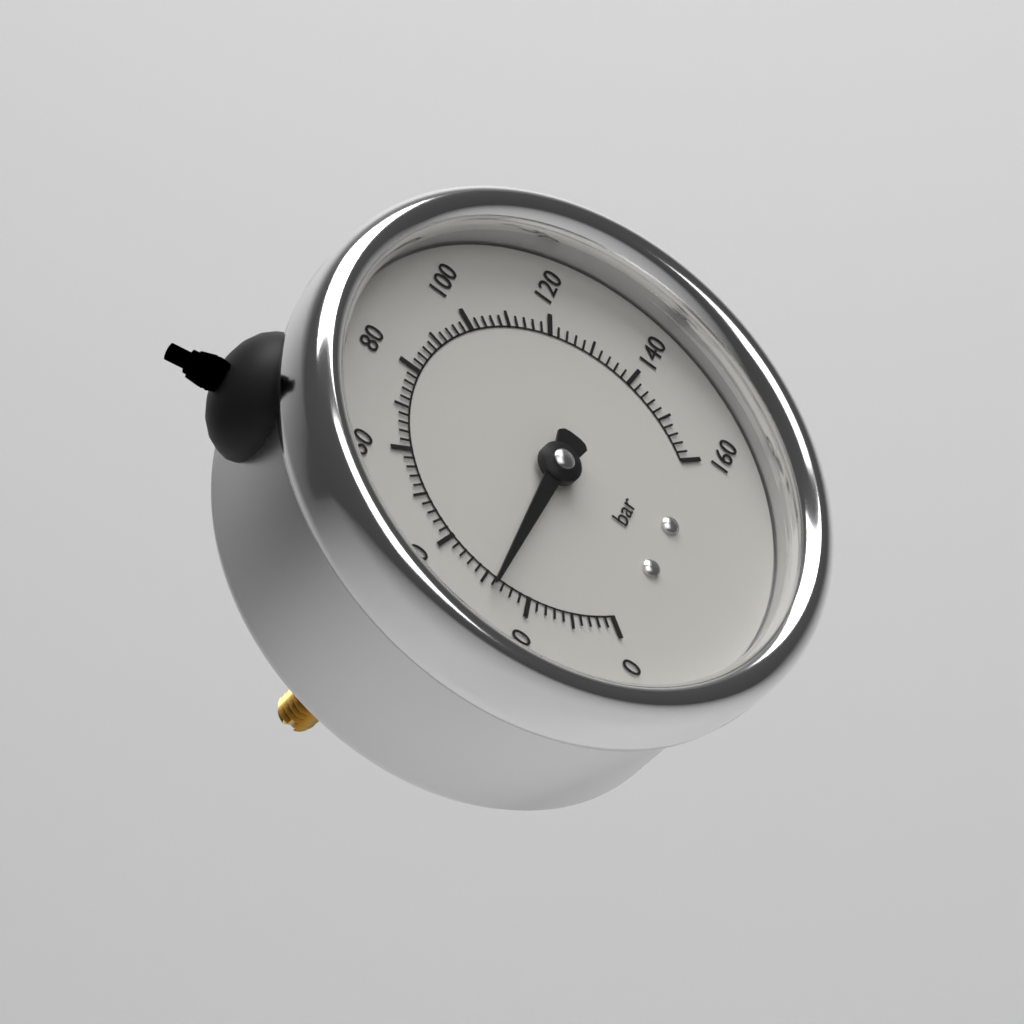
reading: 28 bar
